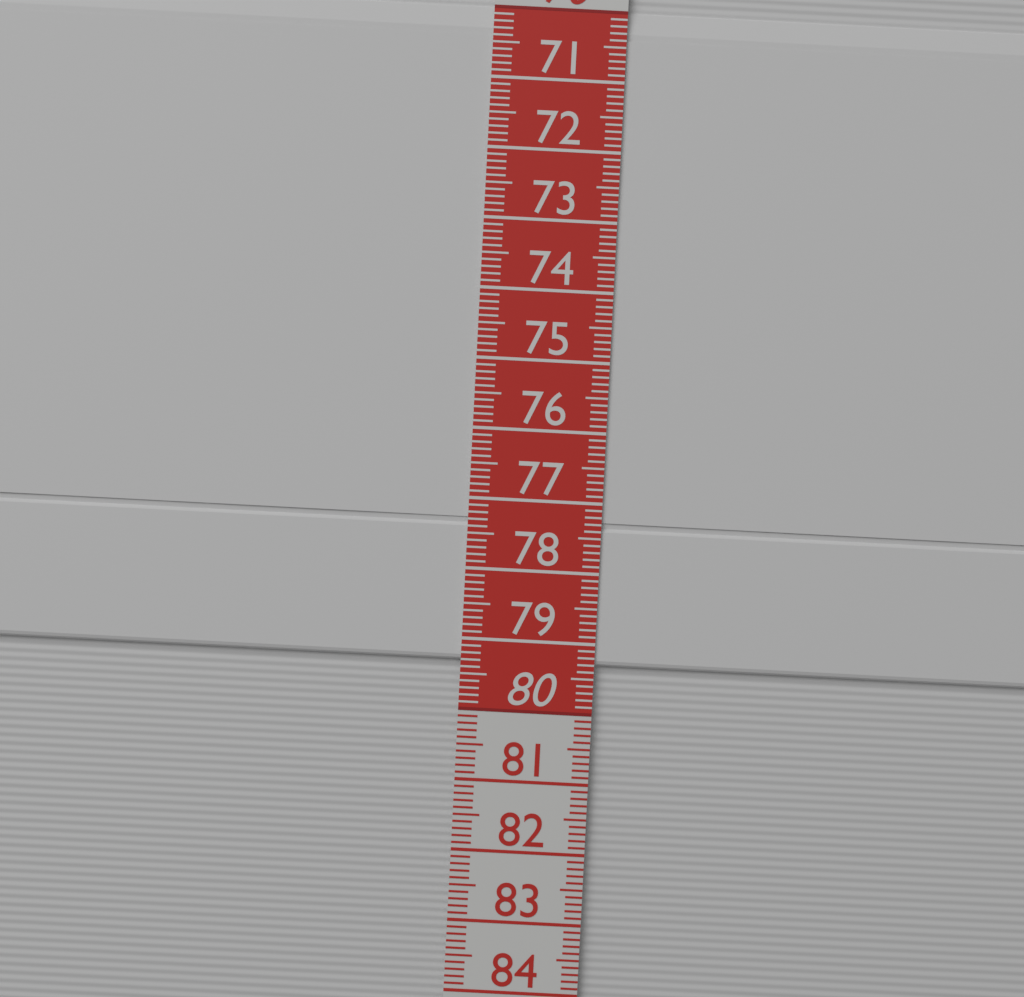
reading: 79.3 cm
